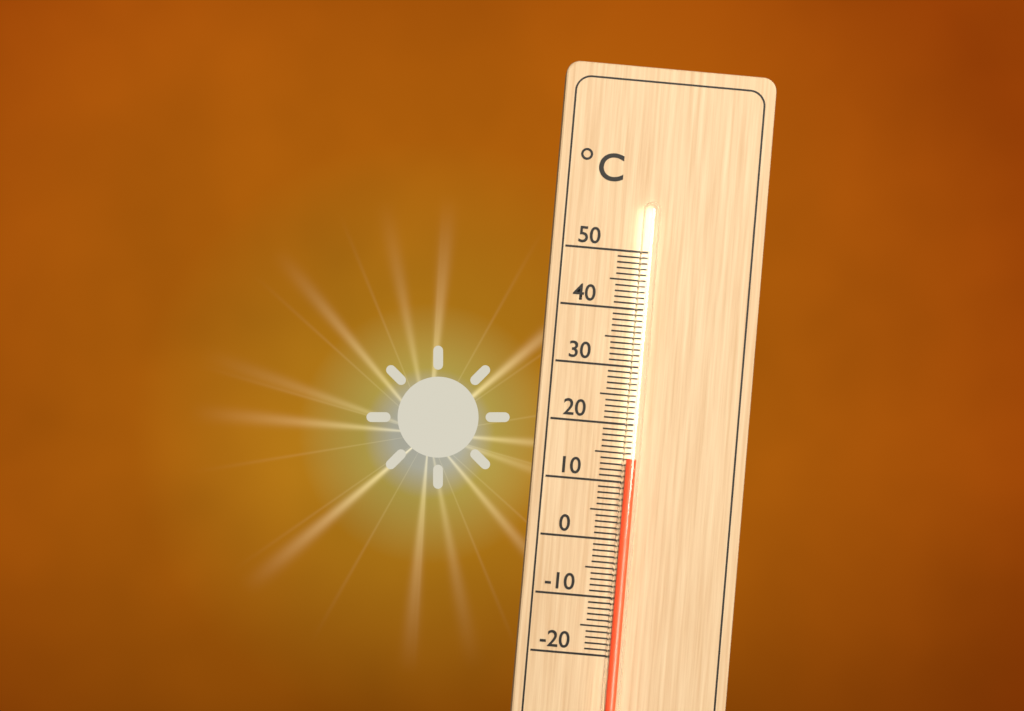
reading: 14 °C
